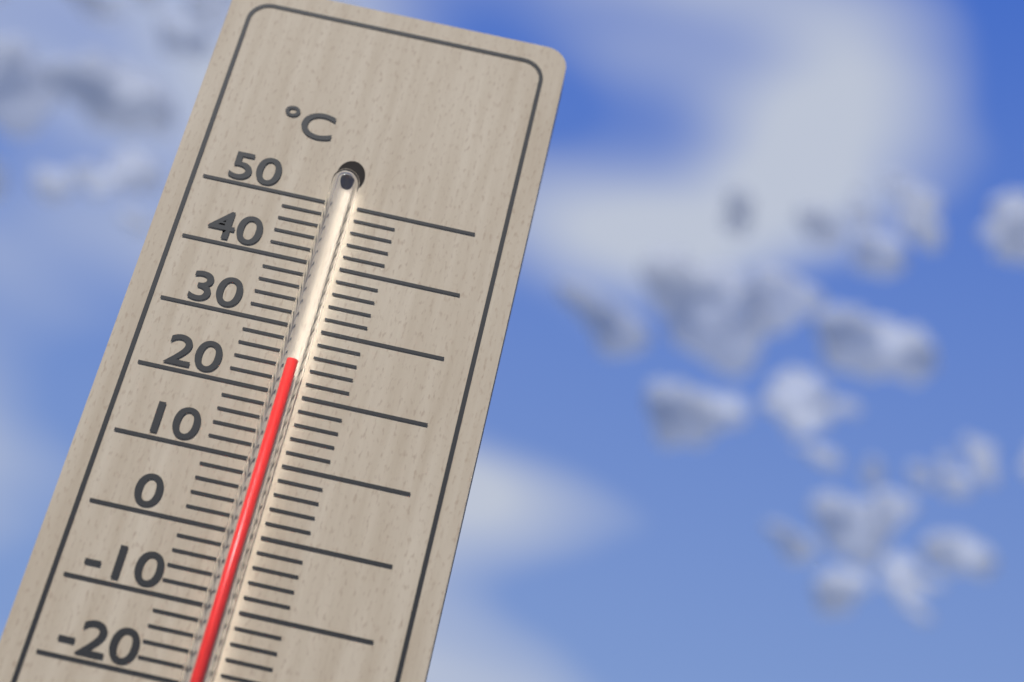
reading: 24 °C
